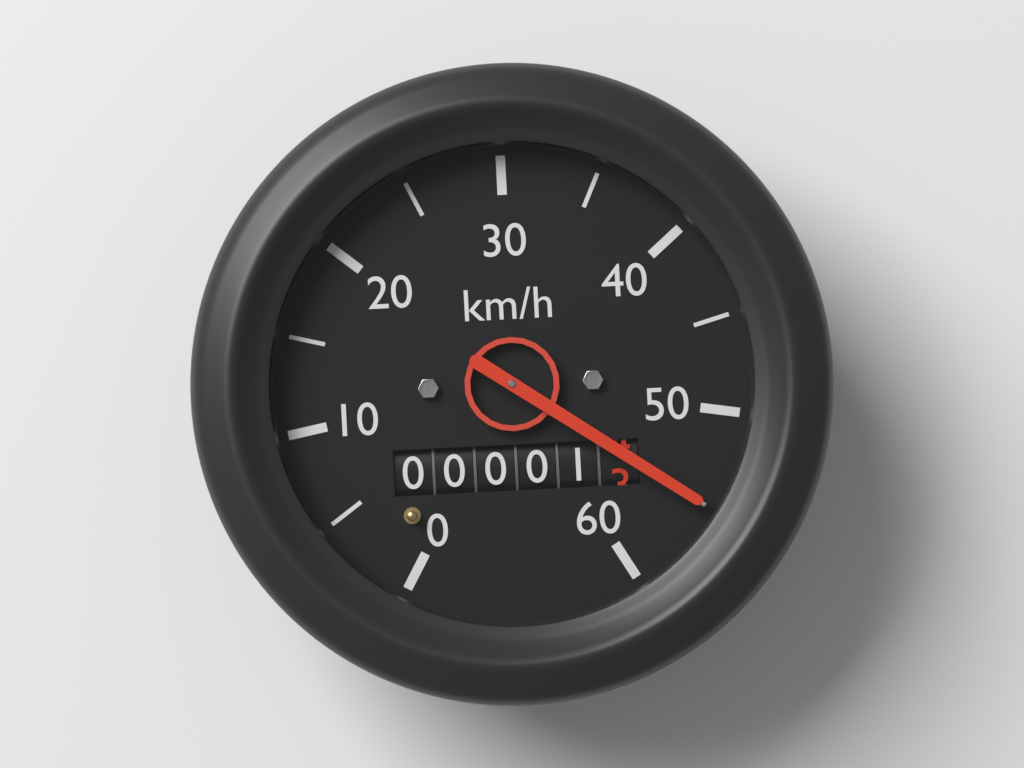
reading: 55 km/h
